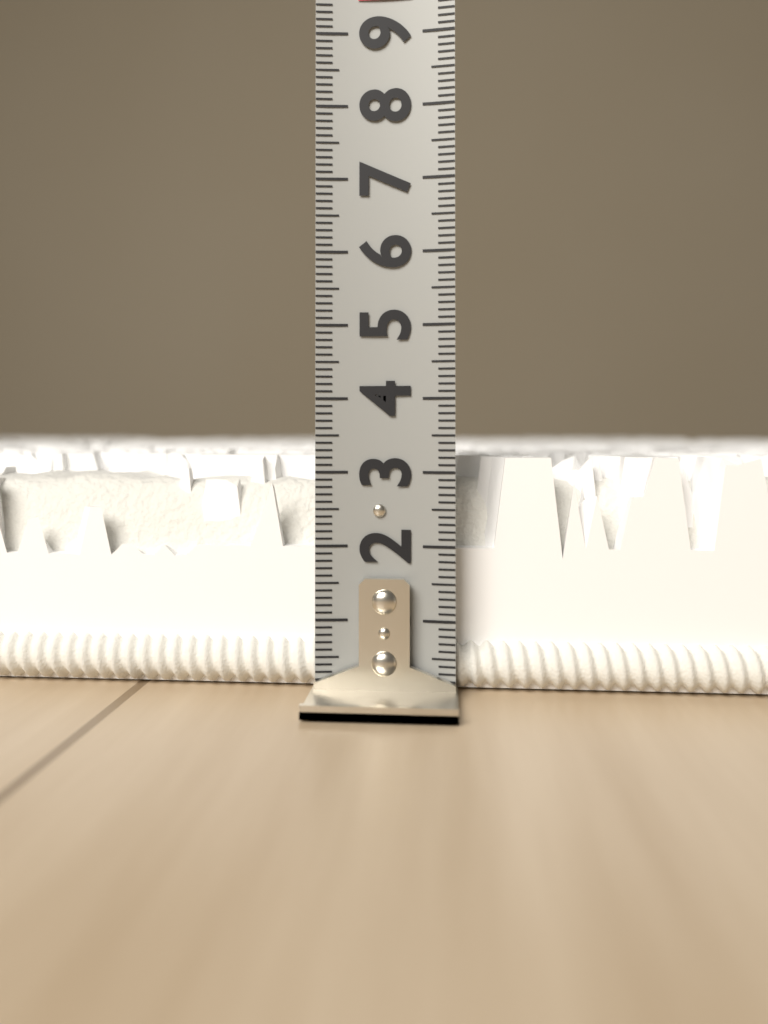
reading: 3.2 (no unit)
